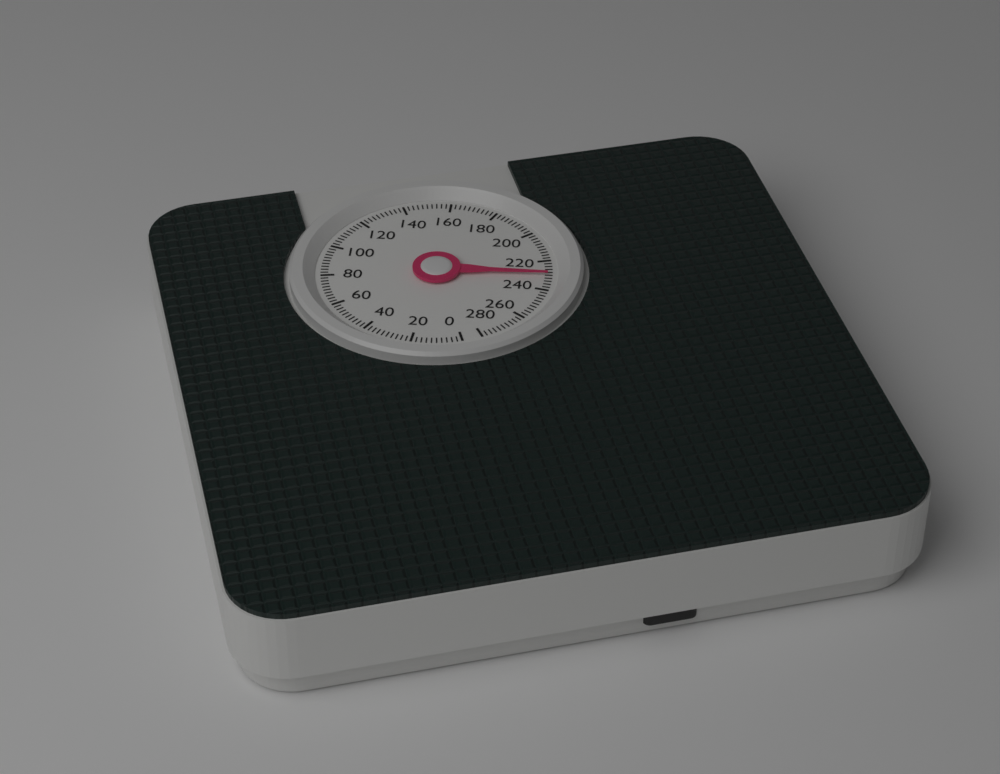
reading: 230 (no unit)
